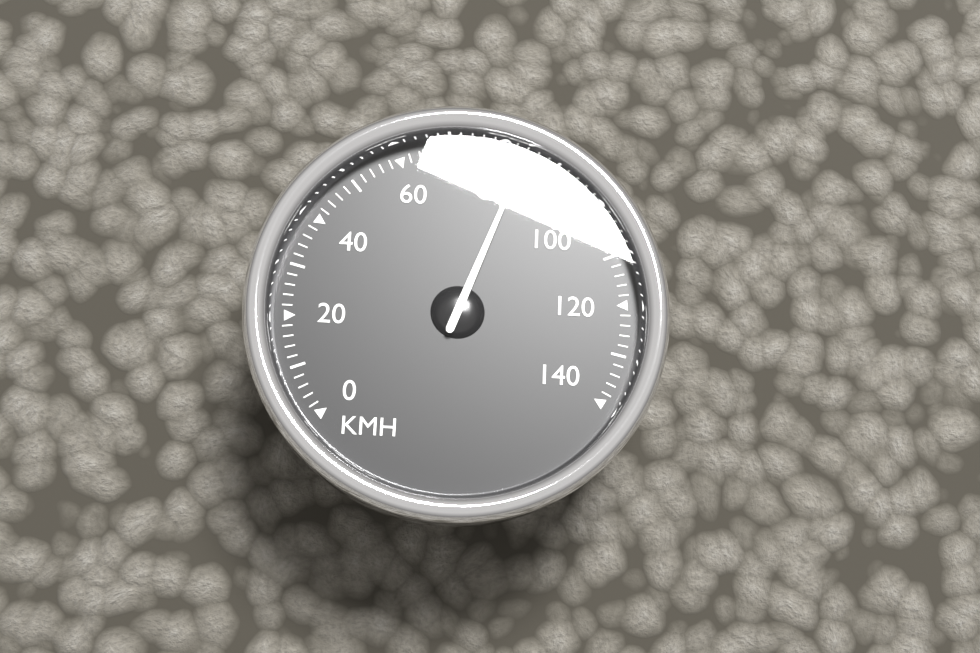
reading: 84 km/h
